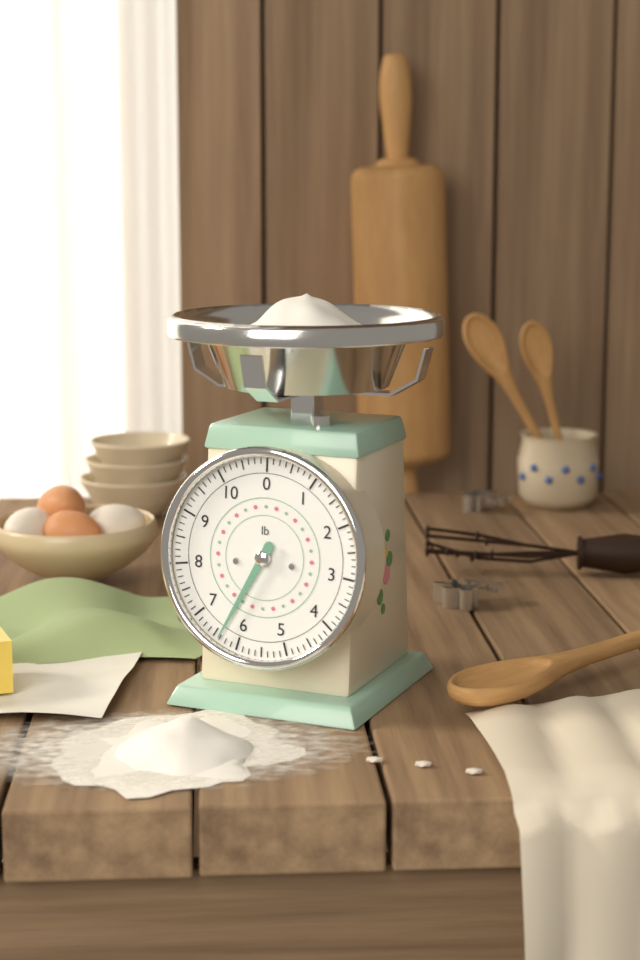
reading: 6.375 lb
